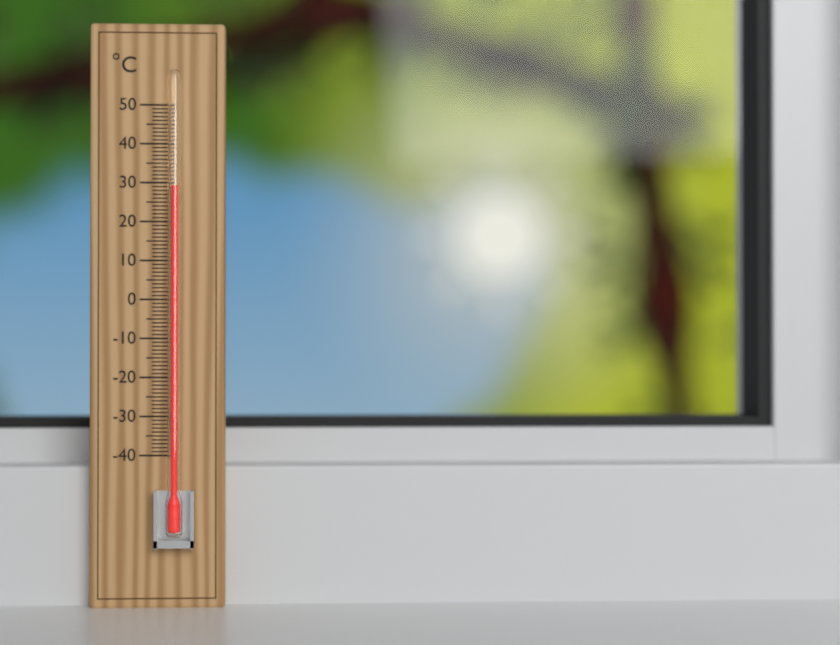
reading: 29 °C
